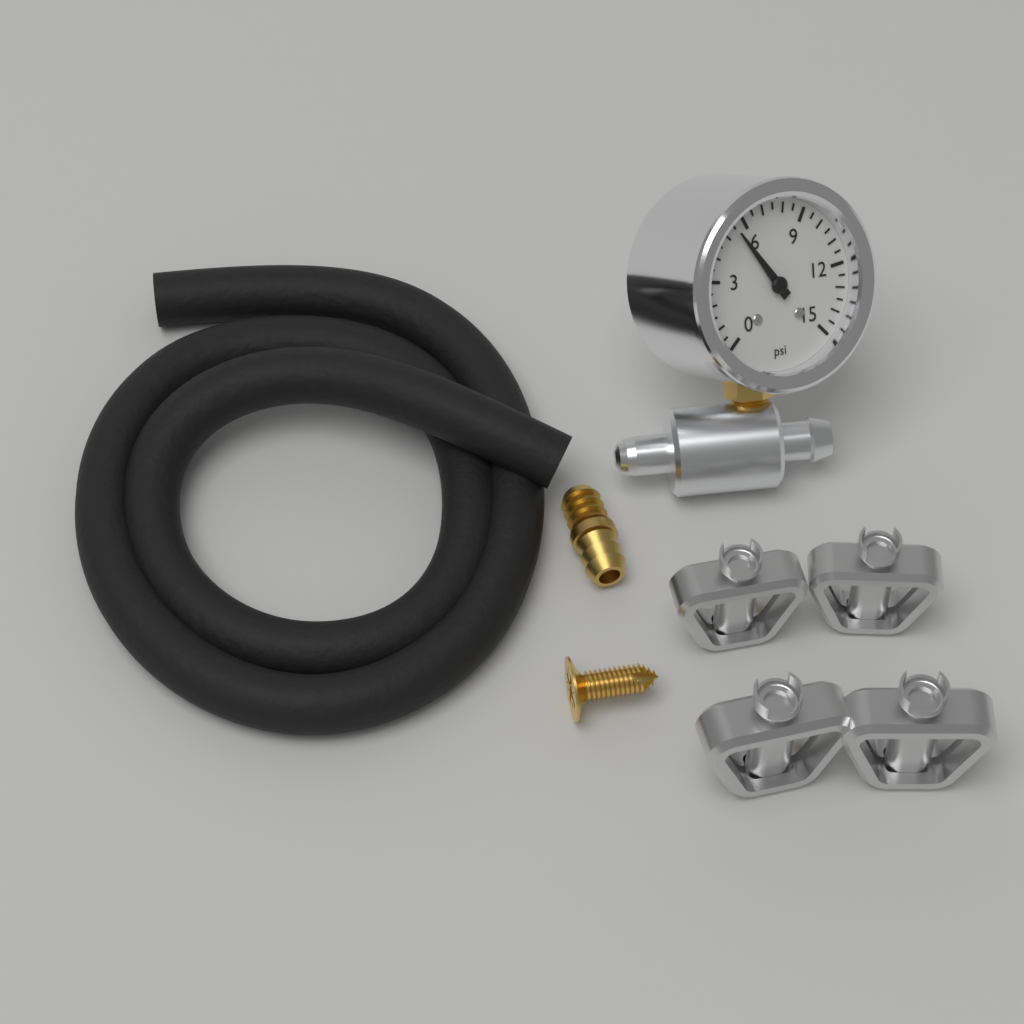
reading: 5.5 psi
